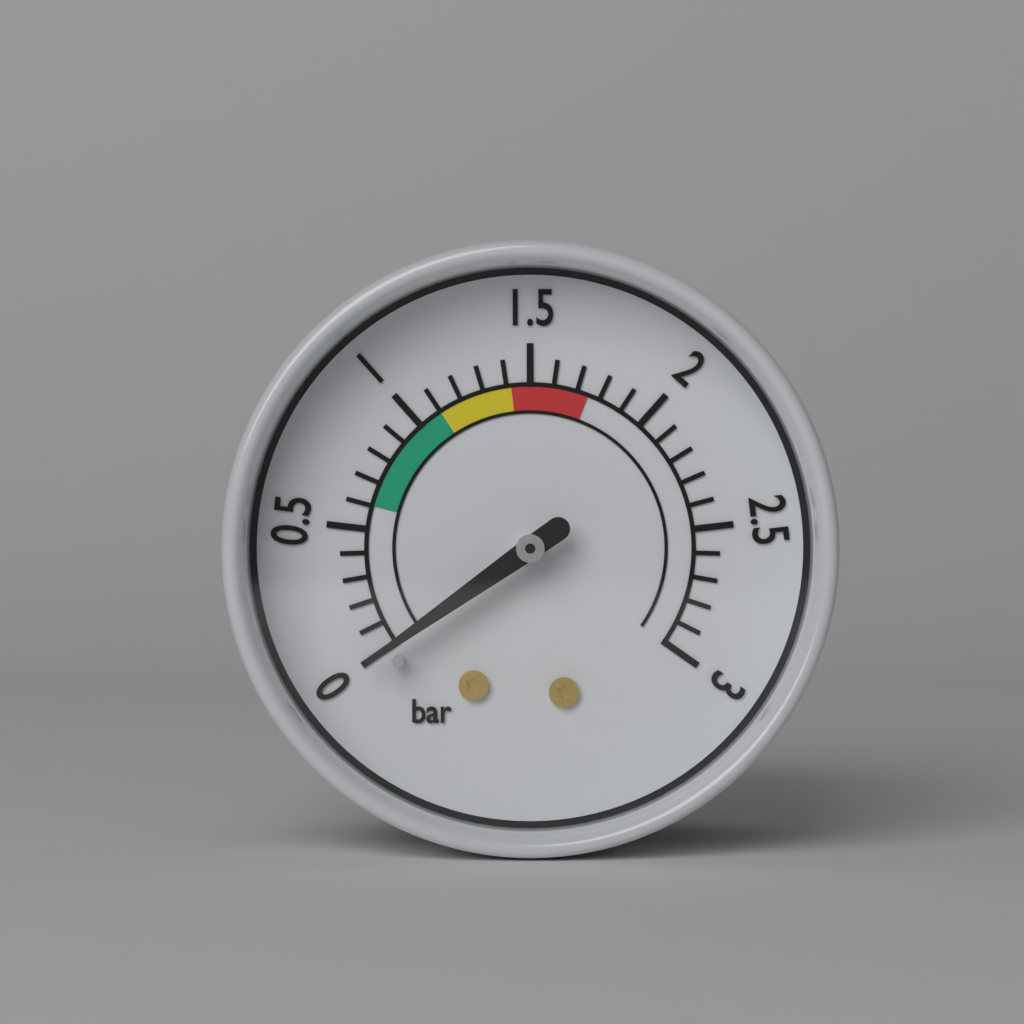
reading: 0.0 bar
